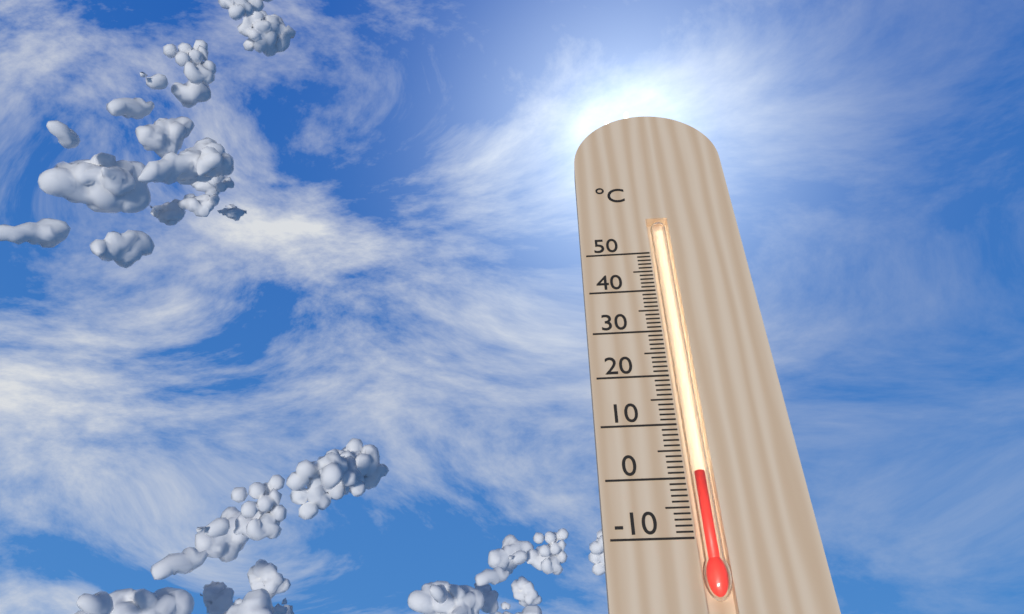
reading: 1 °C
